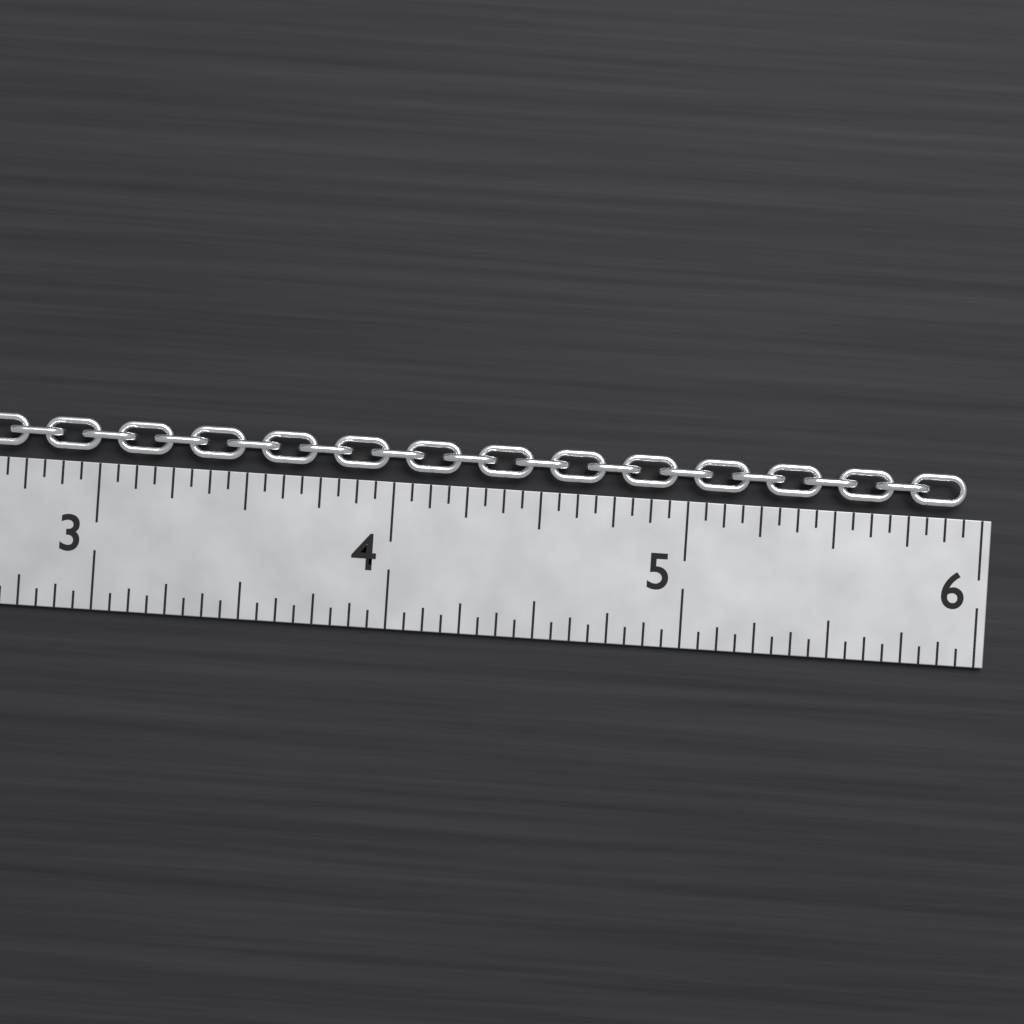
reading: 5.9375 in
